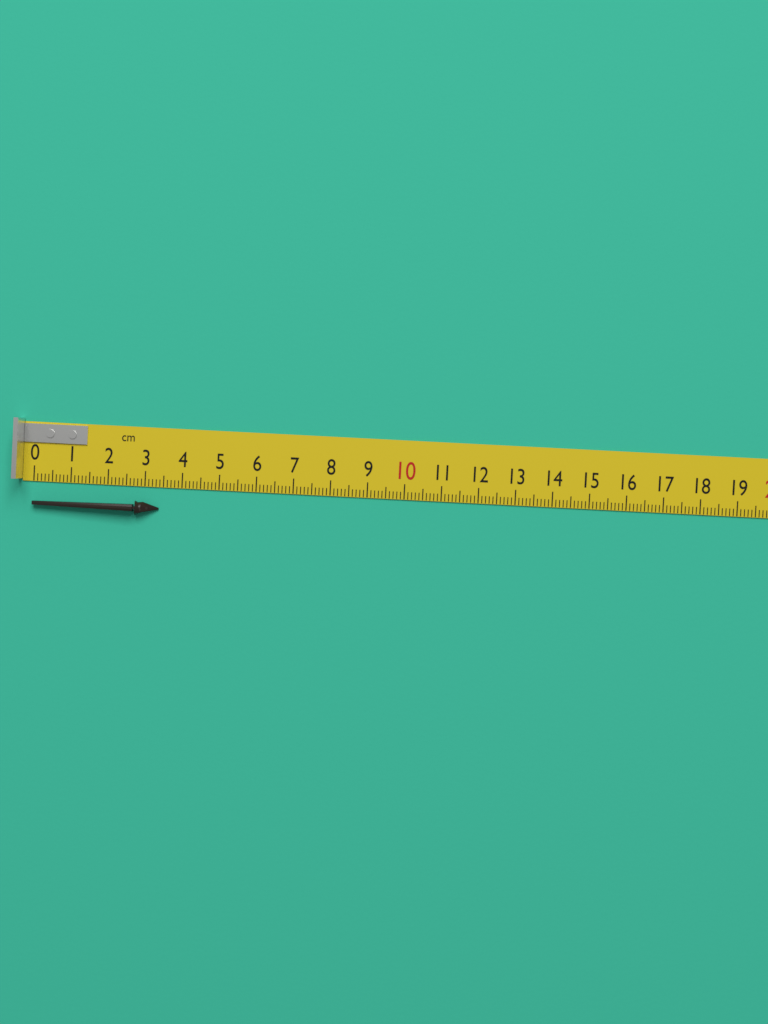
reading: 3.4 cm
